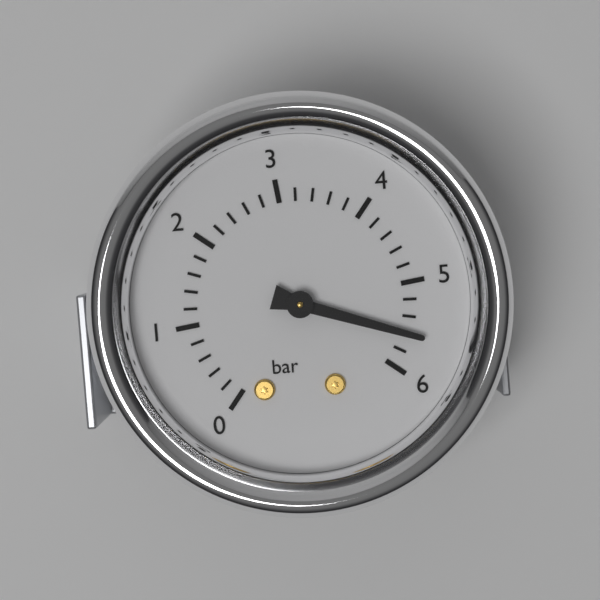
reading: 5.6 bar
